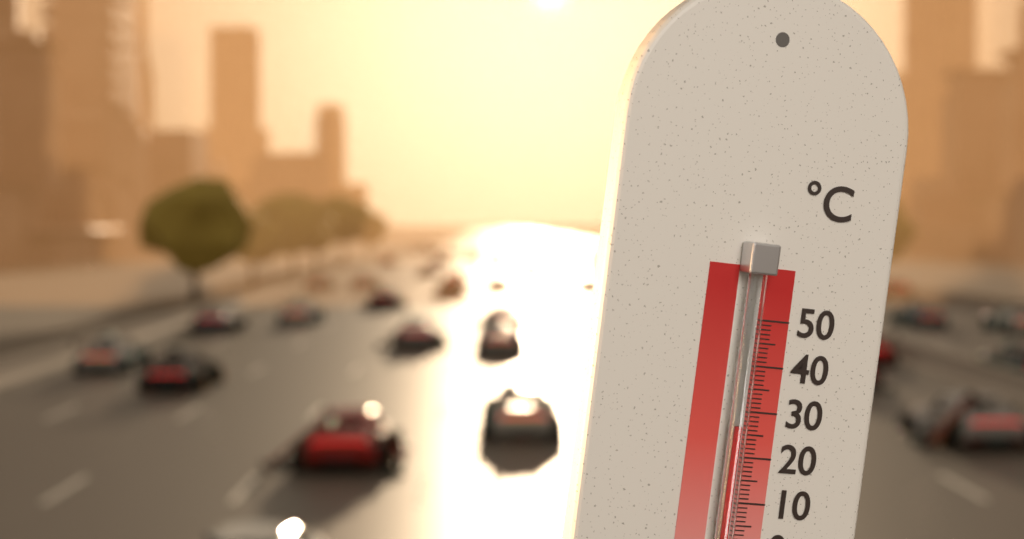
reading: 27 °C
